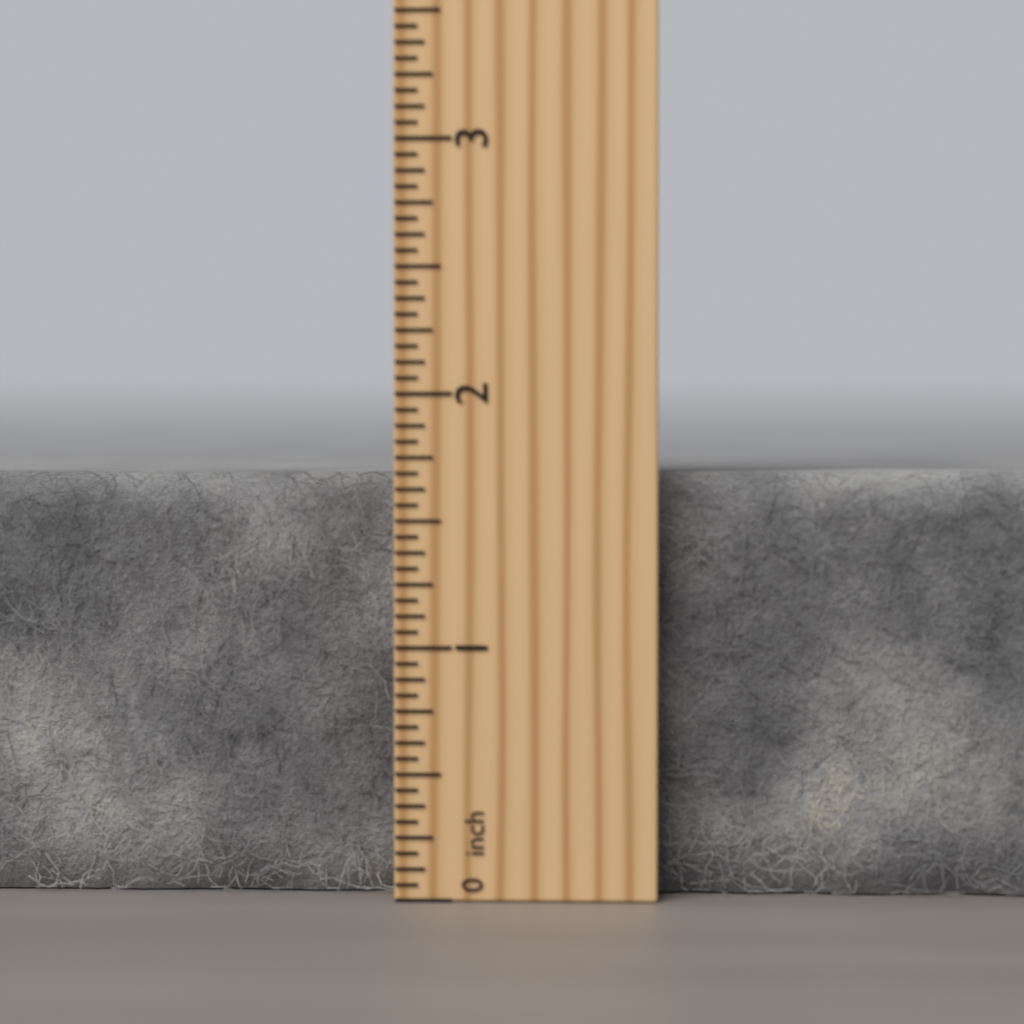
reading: 1.6875 inch
